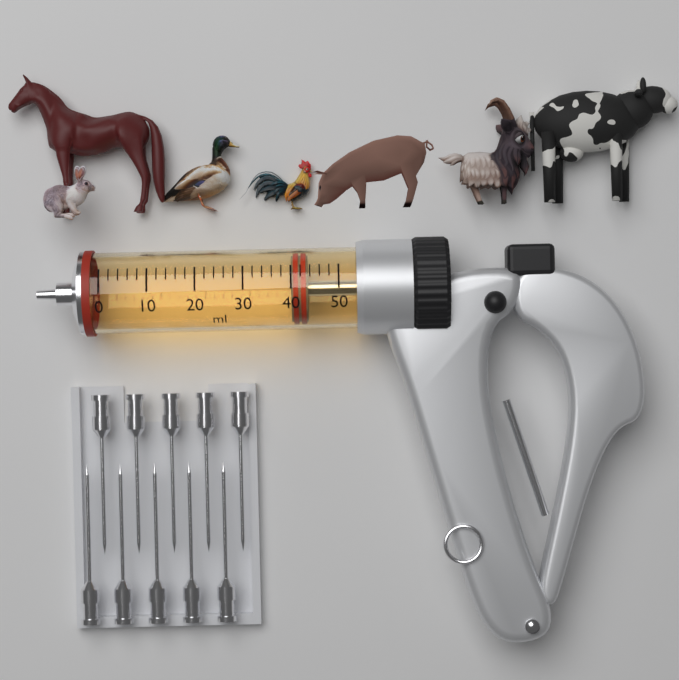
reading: 40 ml
